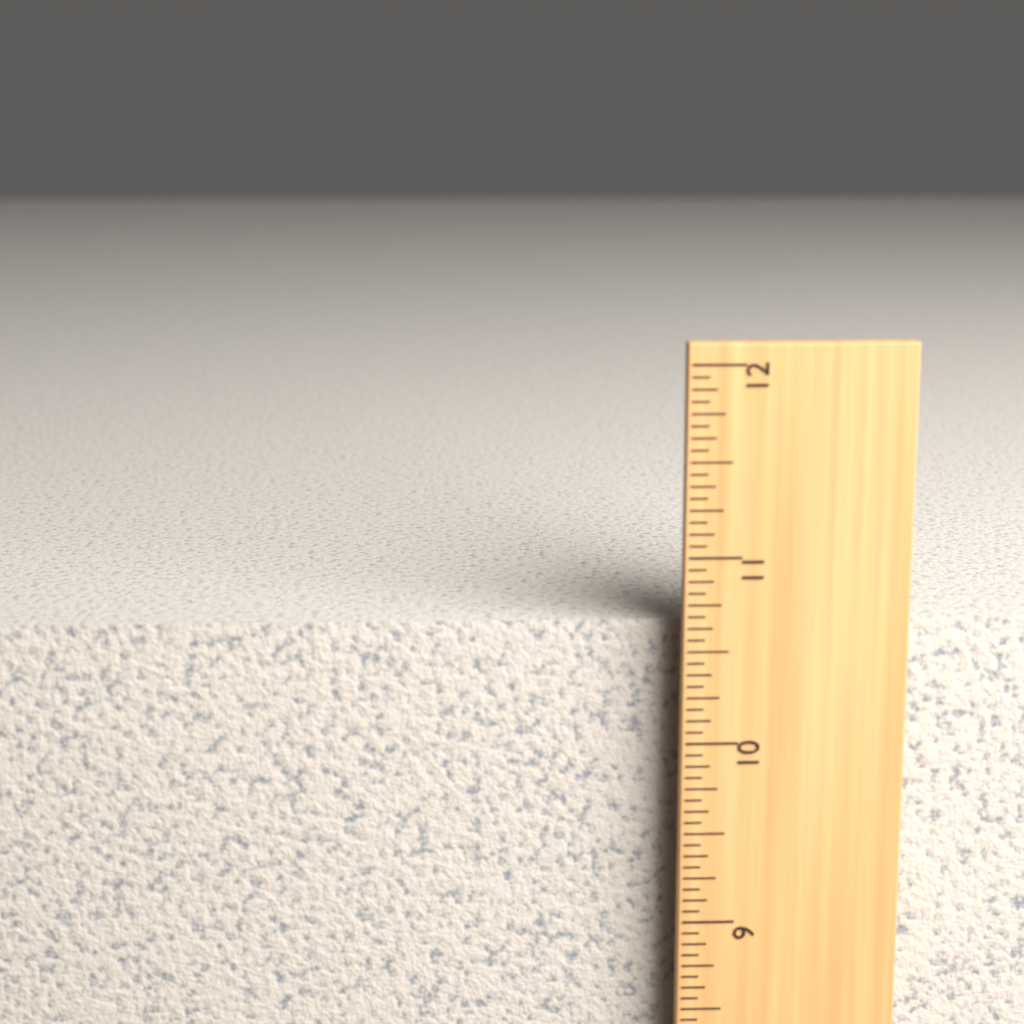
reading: 10.6250 in
